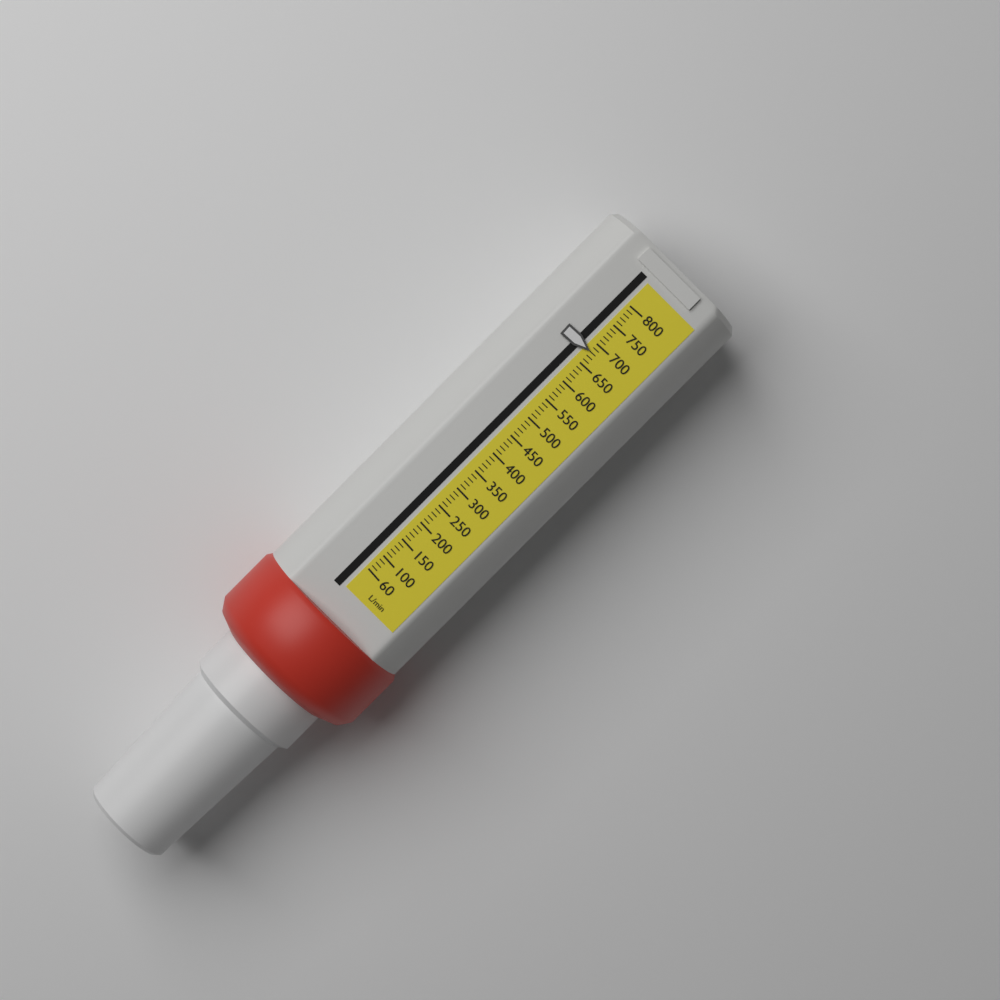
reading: 680 L/min
